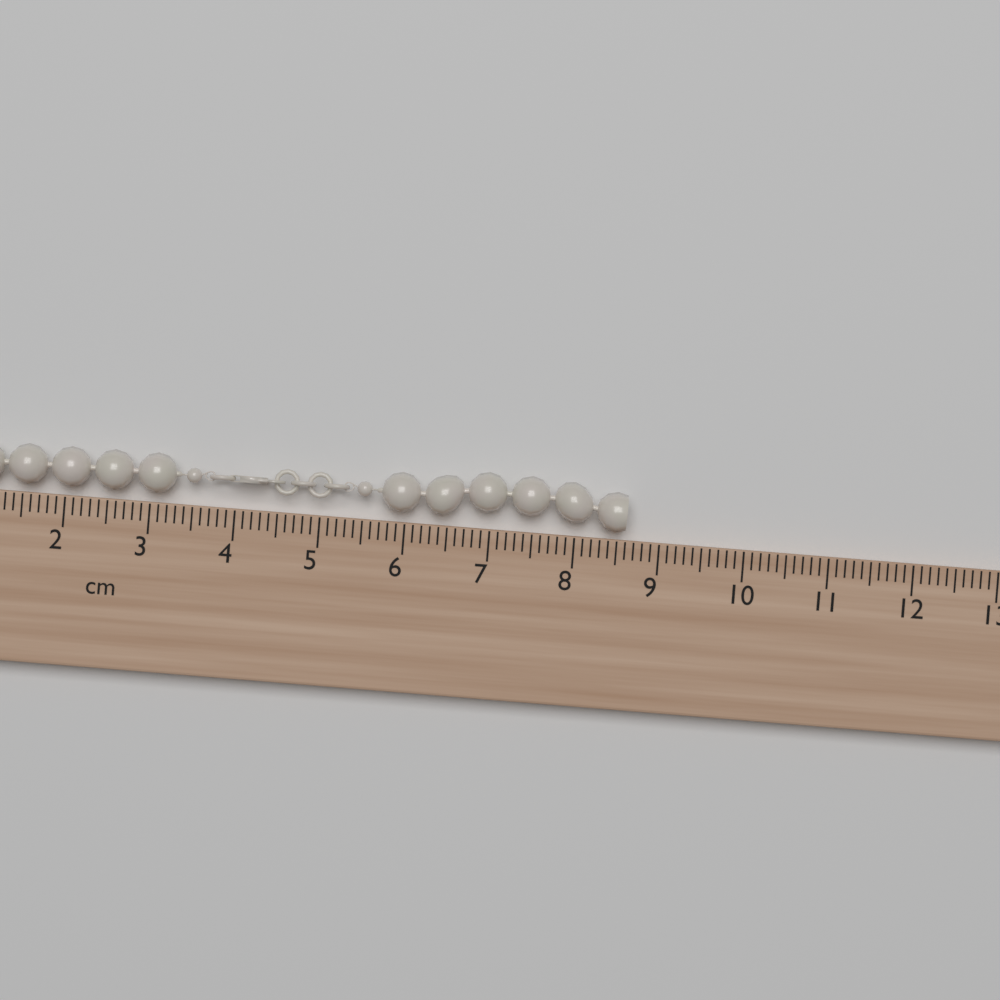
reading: 8.6 cm
